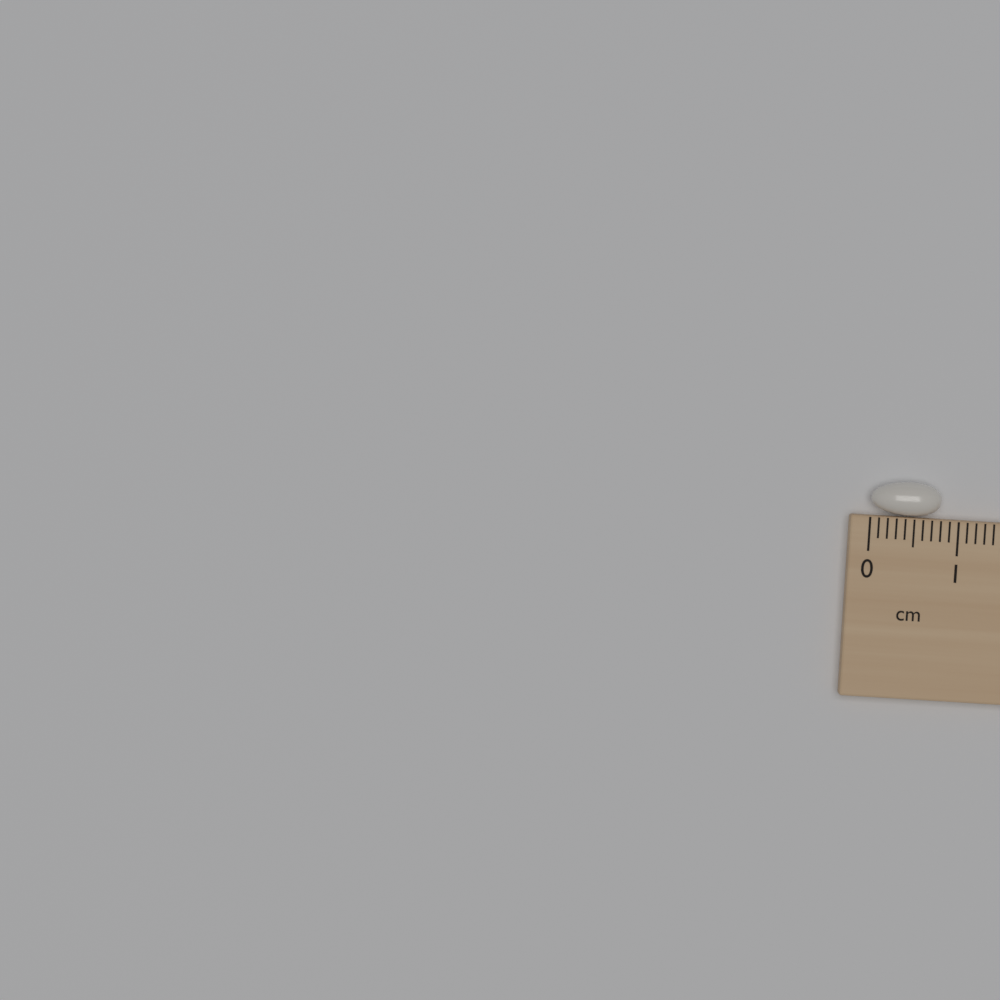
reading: 0.8 cm
